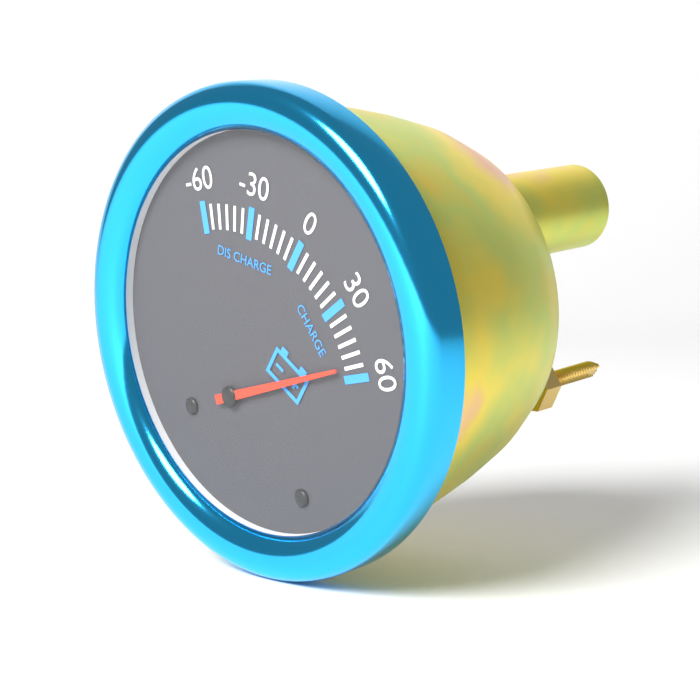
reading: 55 (no unit)
